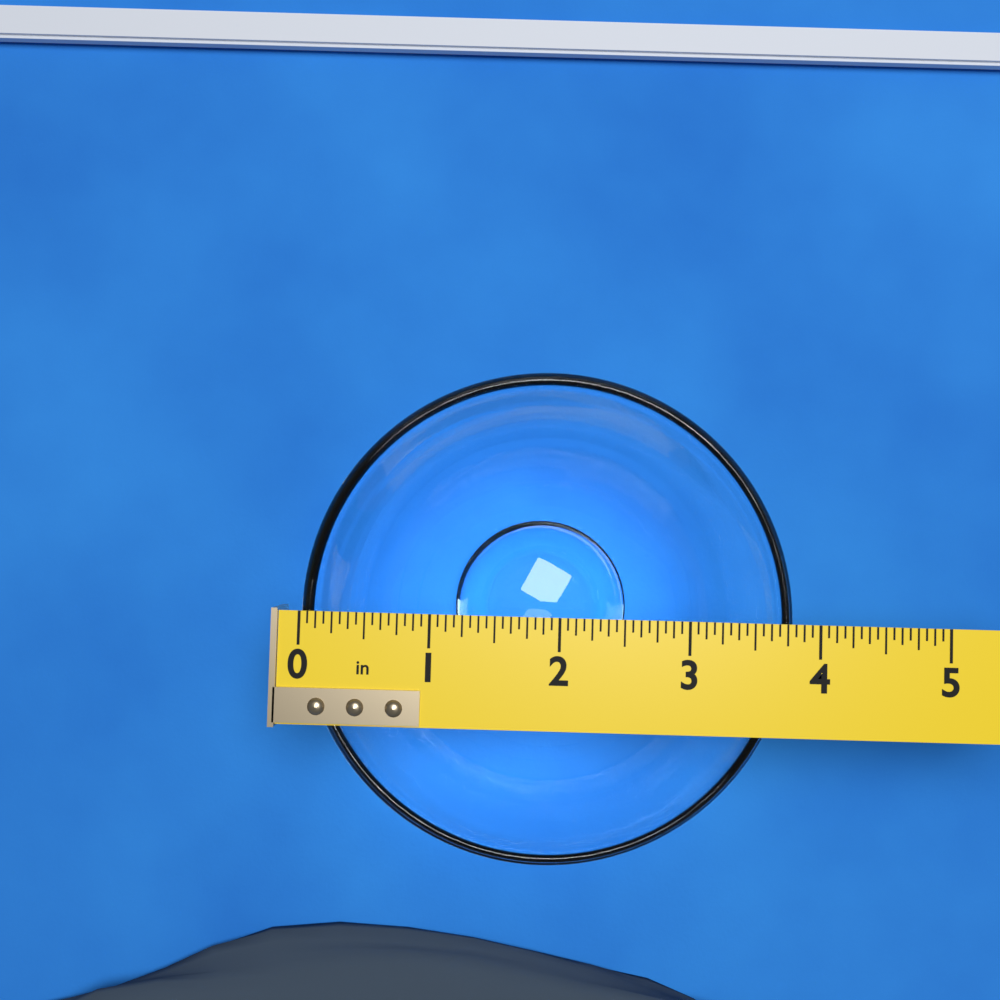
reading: 3.8125 in
